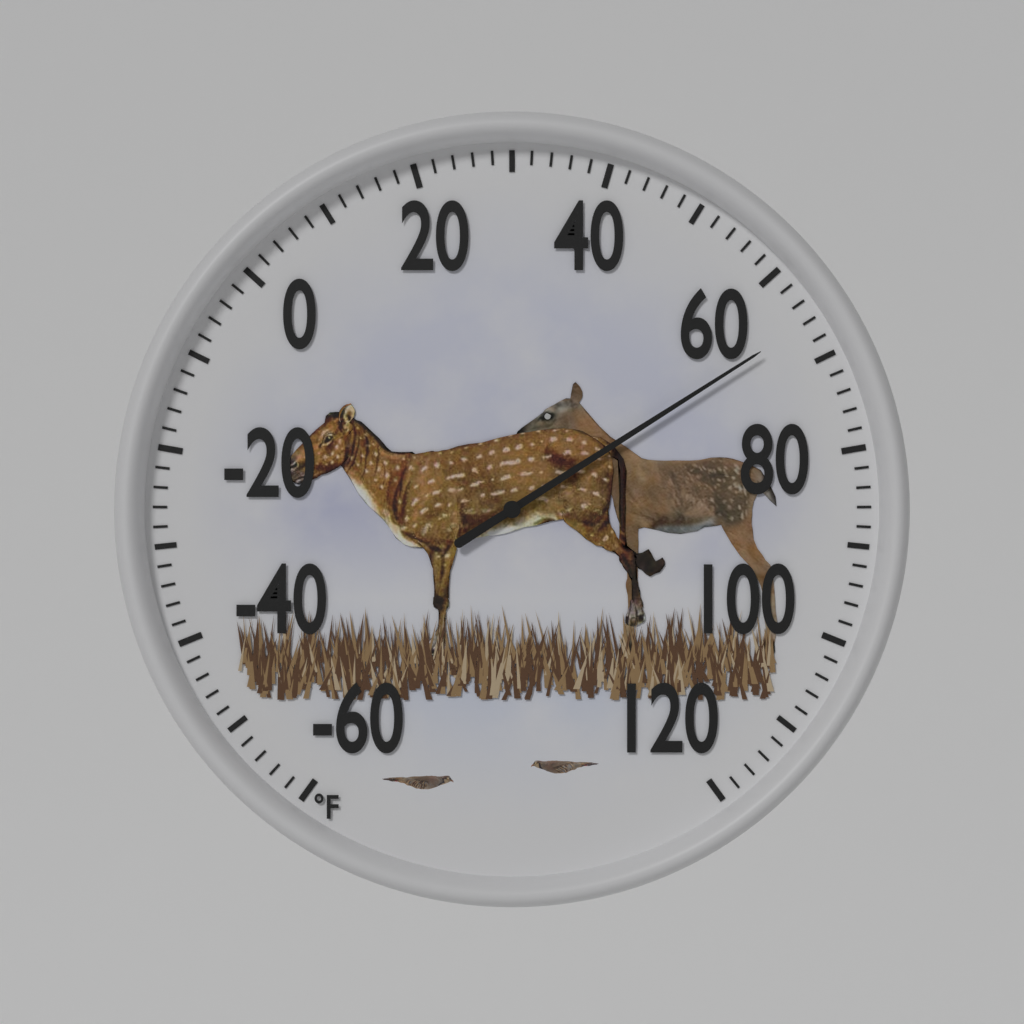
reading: 66 °F
